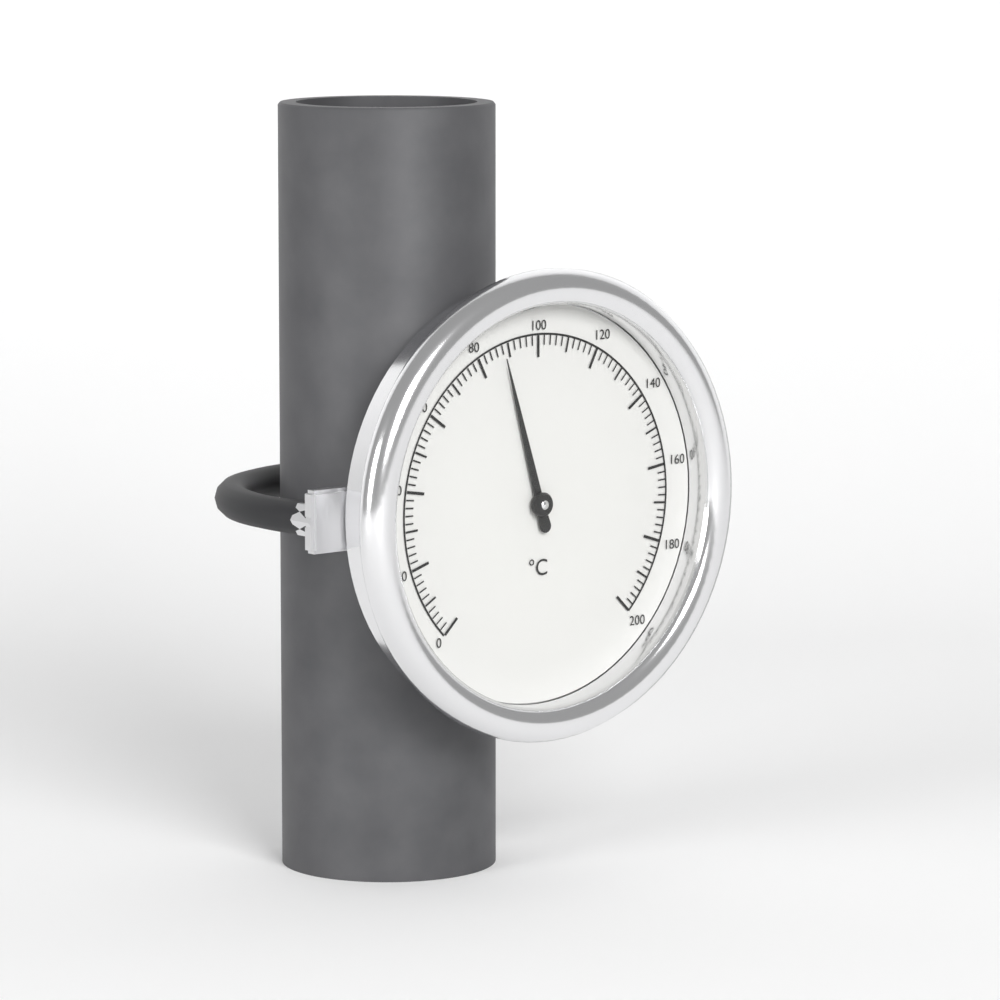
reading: 88 °C
